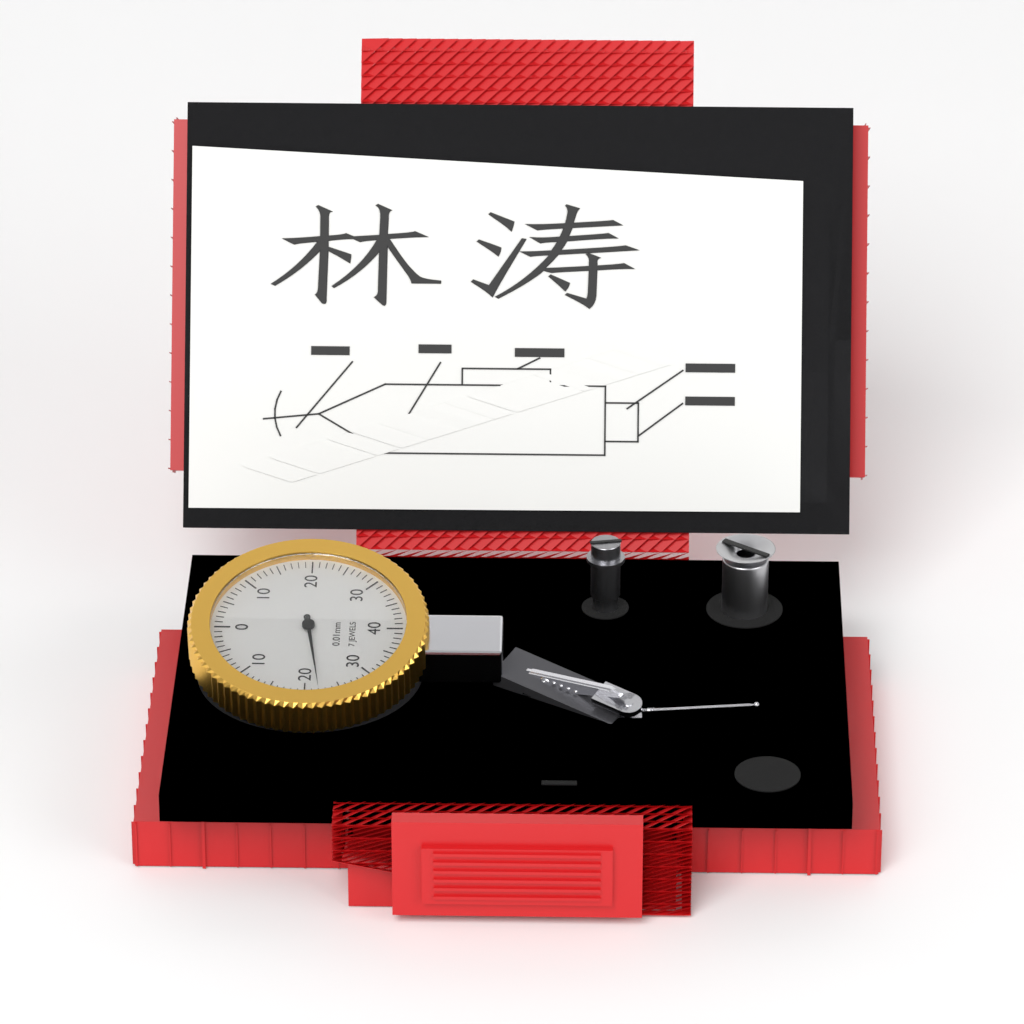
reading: 22 0.01mm
